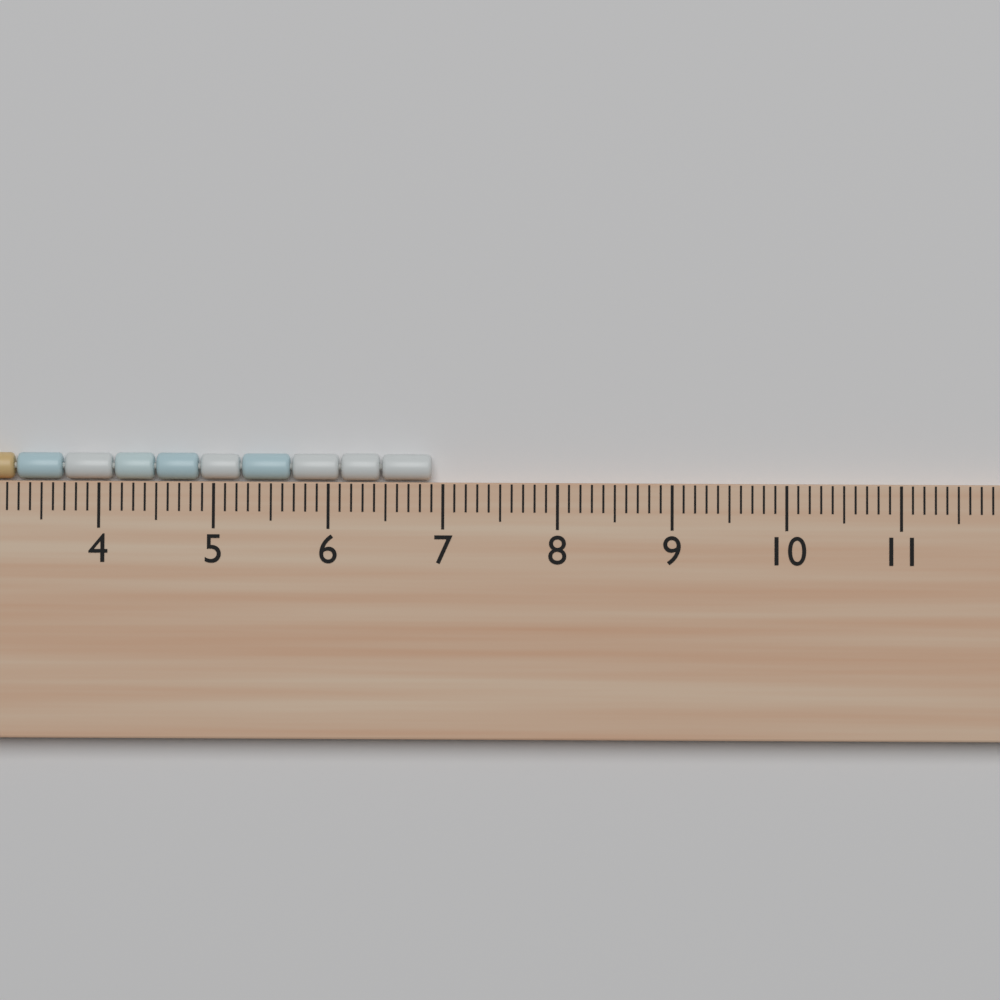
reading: 6.9 cm
